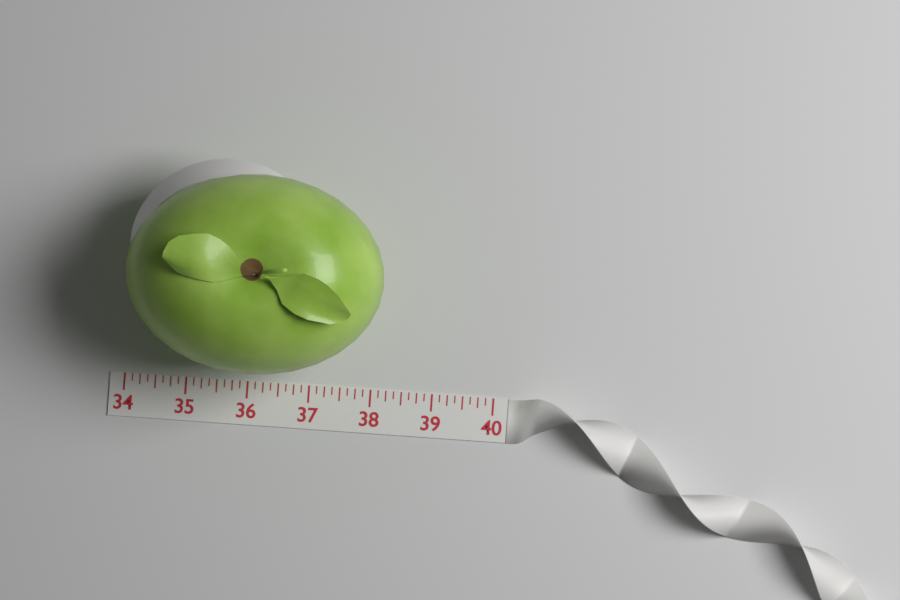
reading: 38.125 (no unit)
